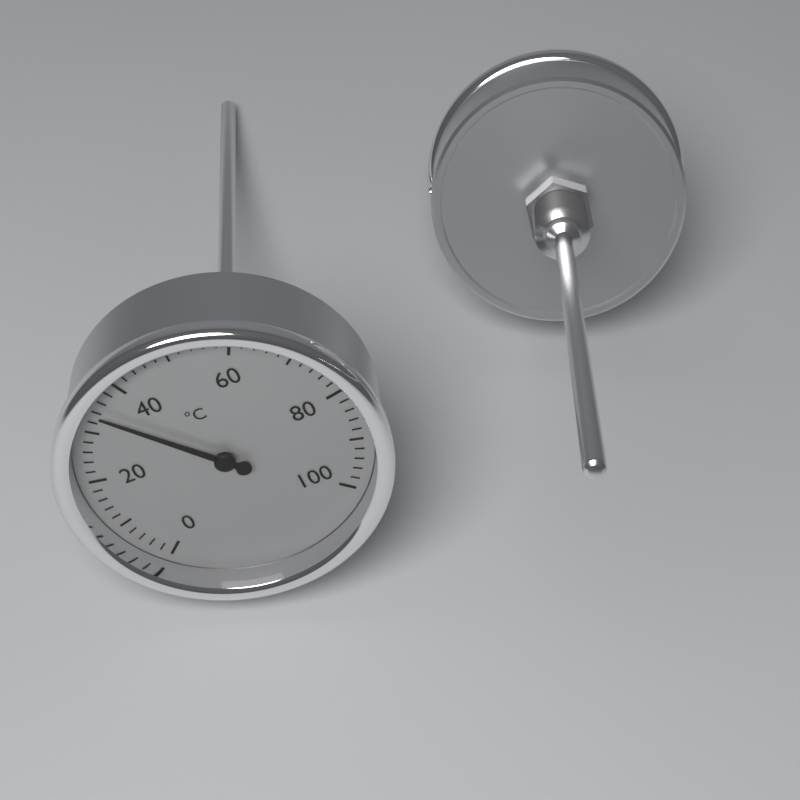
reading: 34 °C
